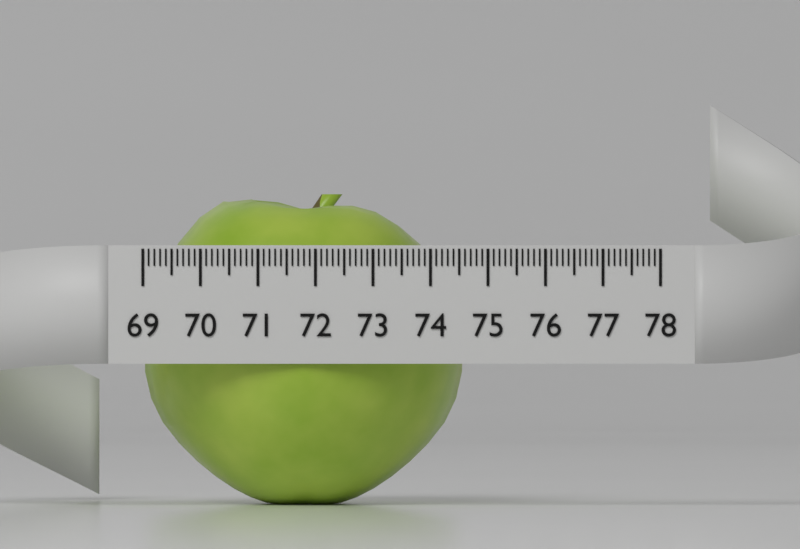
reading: 74.6 (no unit)
